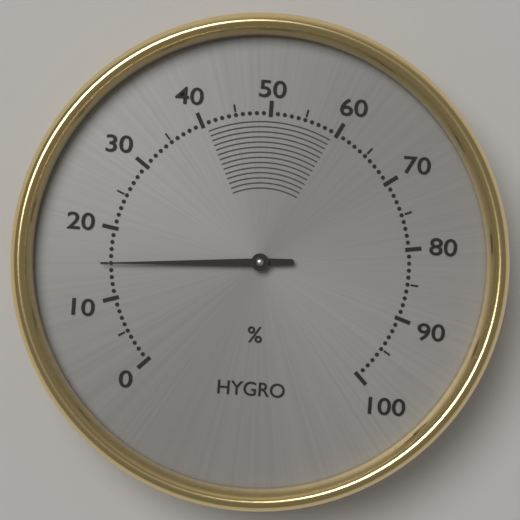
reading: 15 %
